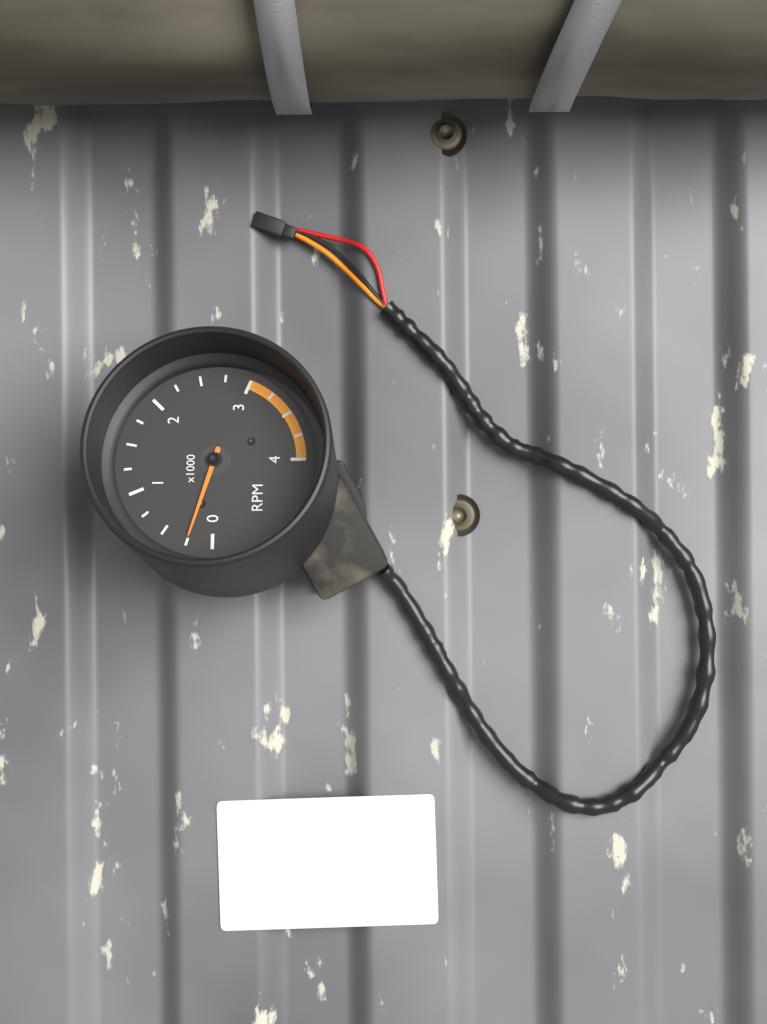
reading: 0.25 x1000 RPM
